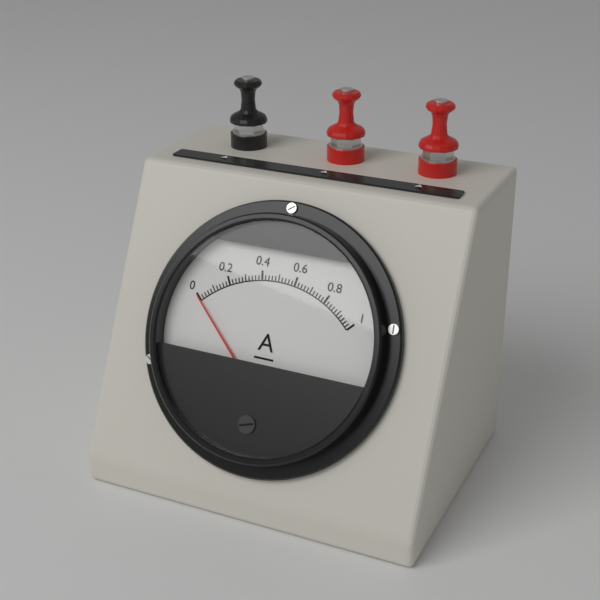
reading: 0.00 A
